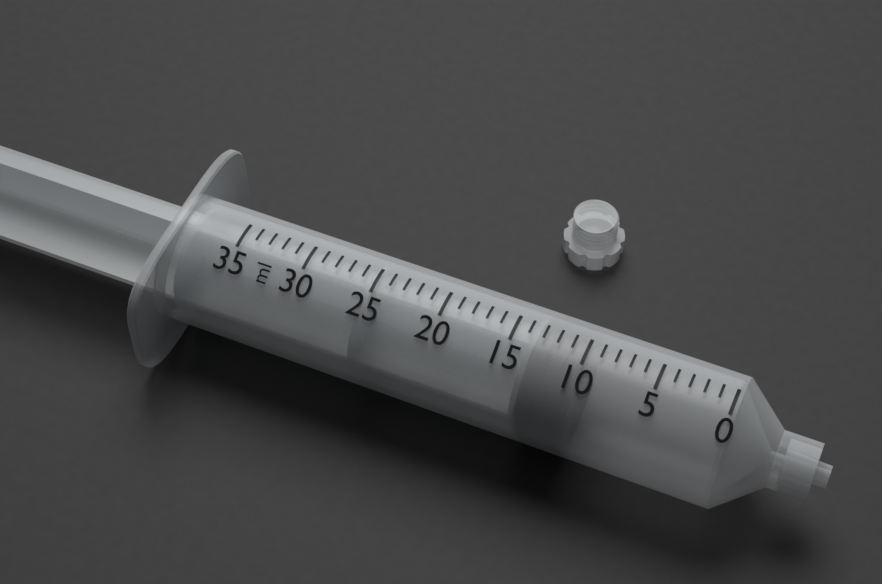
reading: 10 ml
